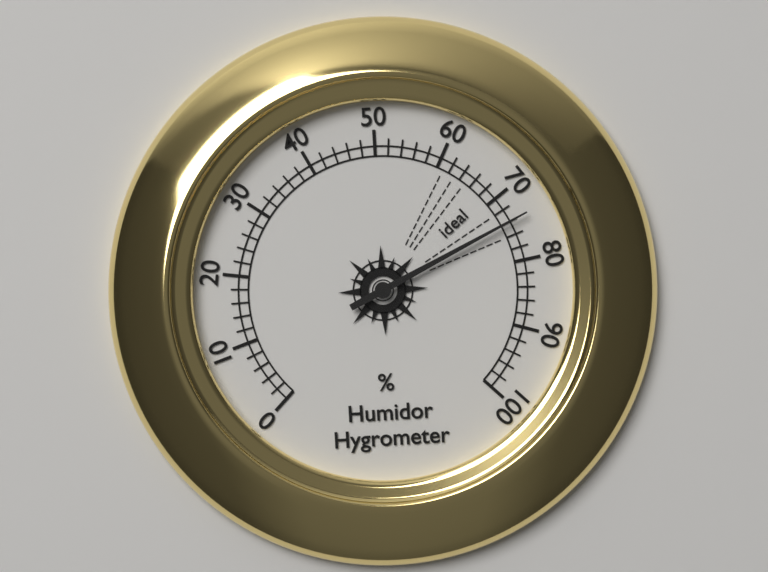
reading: 74 %
